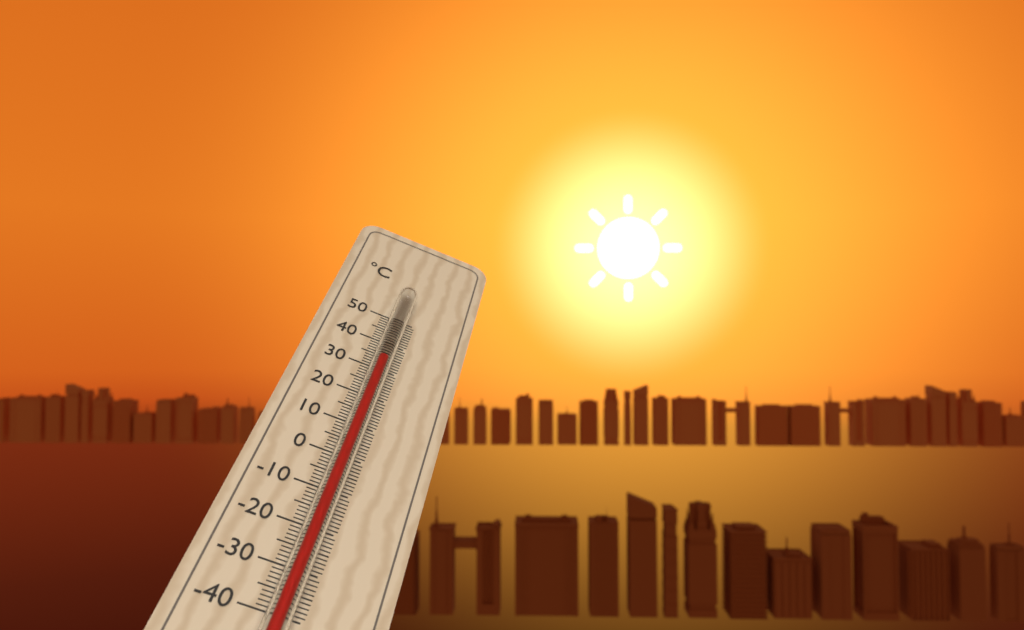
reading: 31 °C
